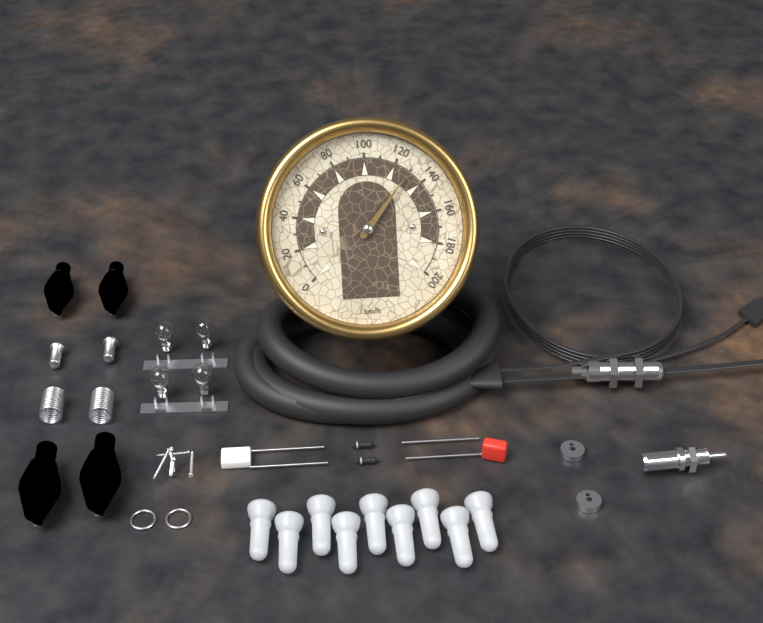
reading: 130 km/h
